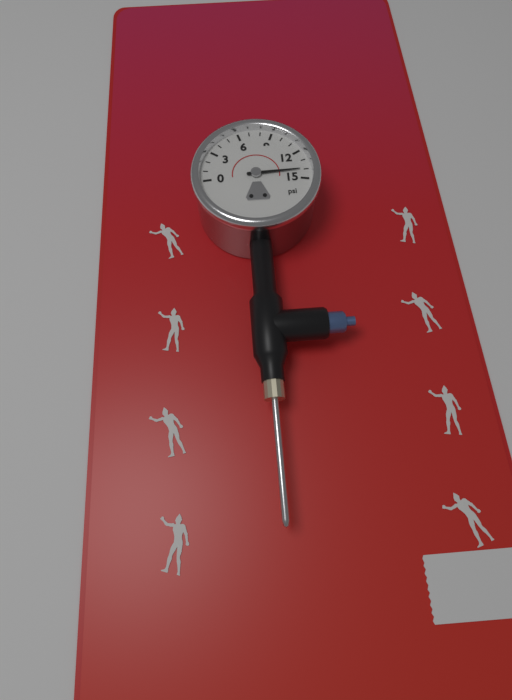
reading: 14 psi
